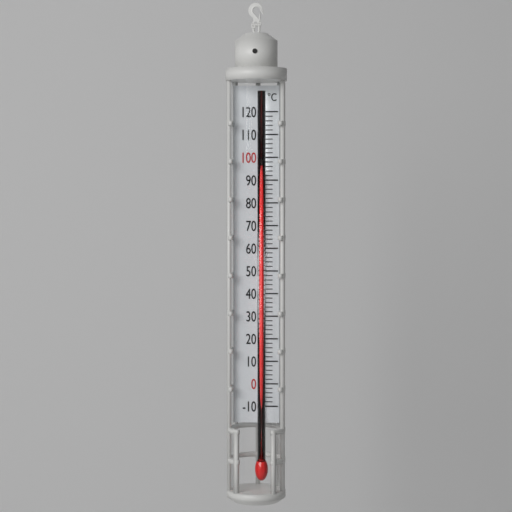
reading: 94 °C
